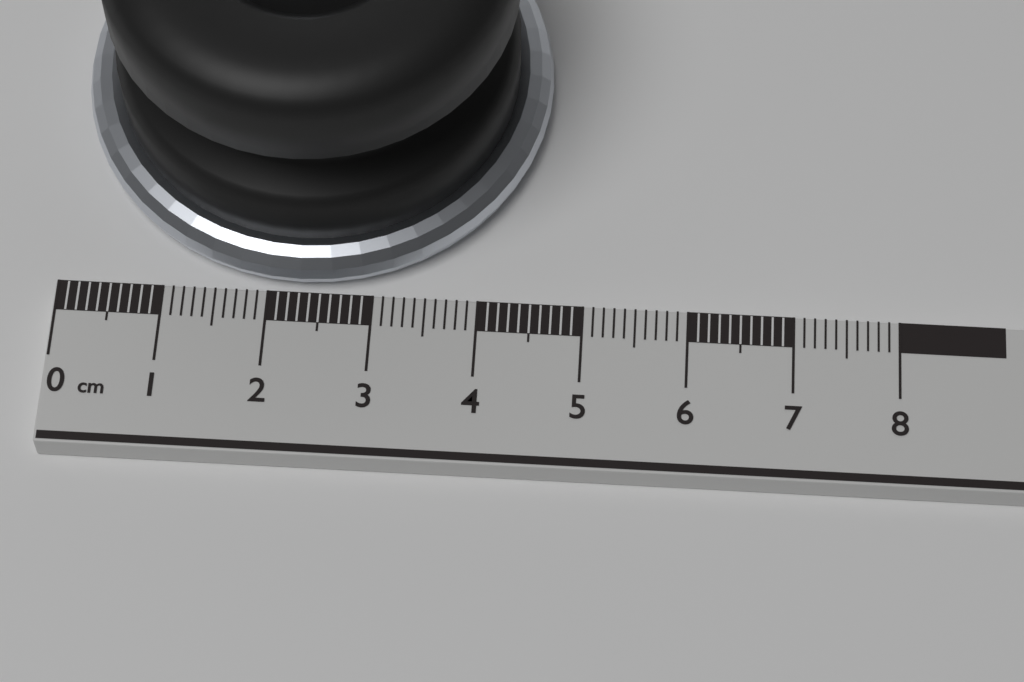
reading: 4.6 cm
